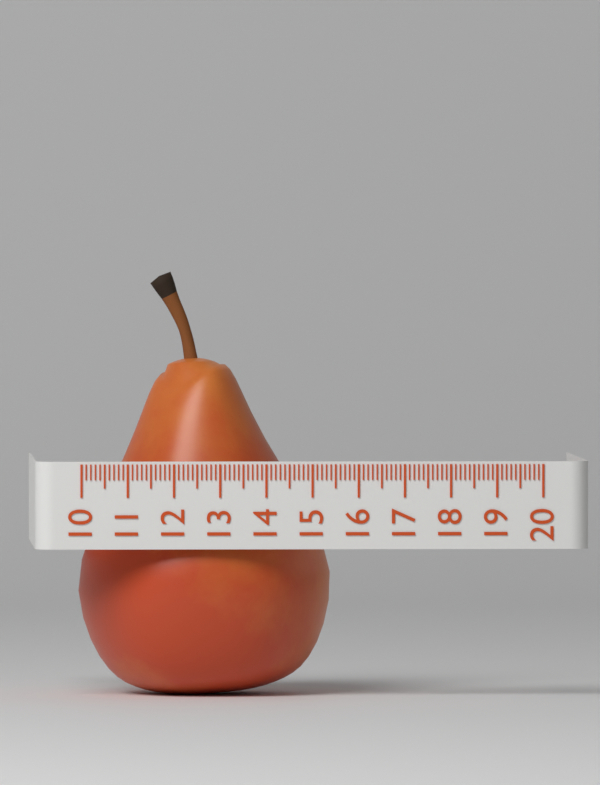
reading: 15.5 (no unit)
